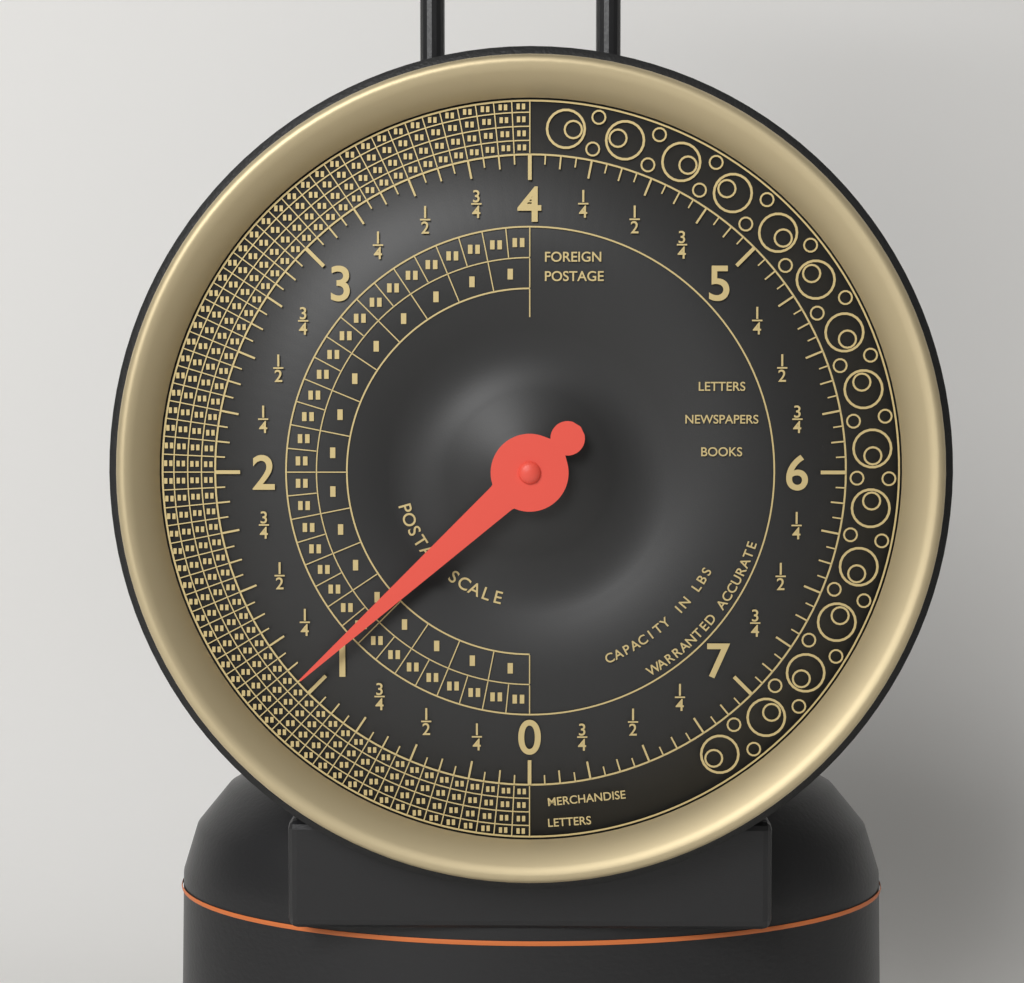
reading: 1.0625 lbs
